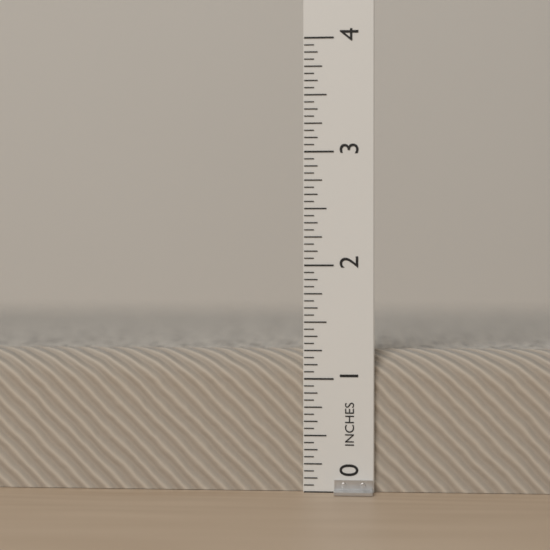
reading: 1.2500 in
